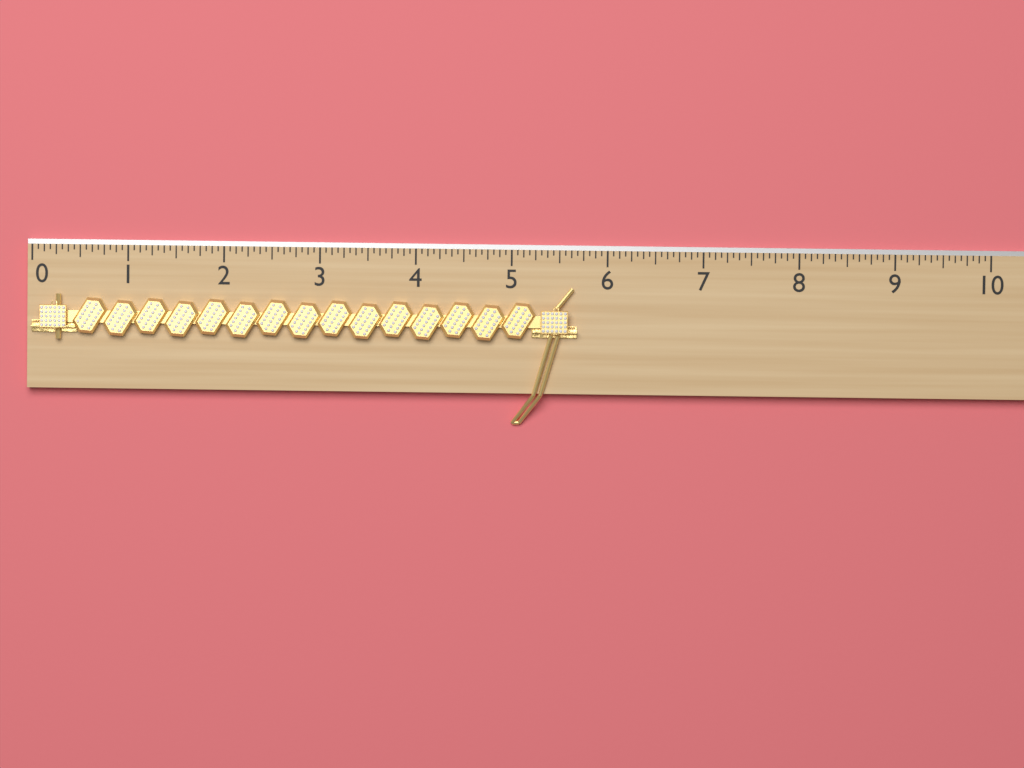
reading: 5.6875 (no unit)
